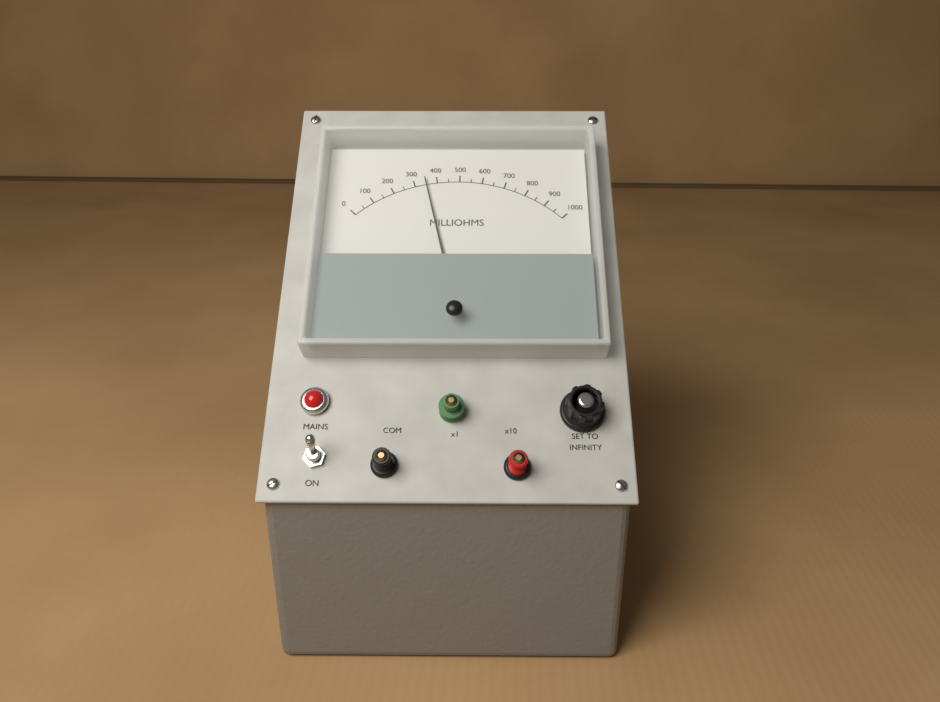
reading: 350 milliohms
